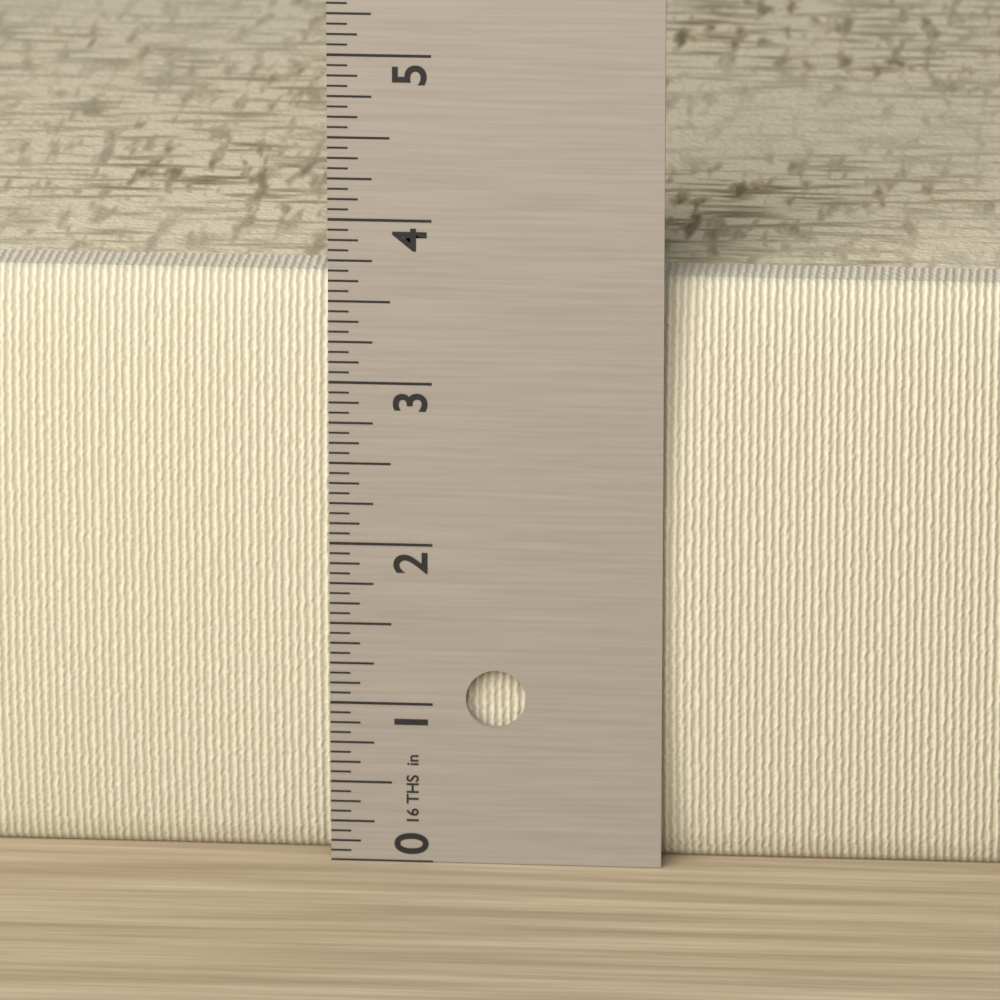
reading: 3.6250 in
